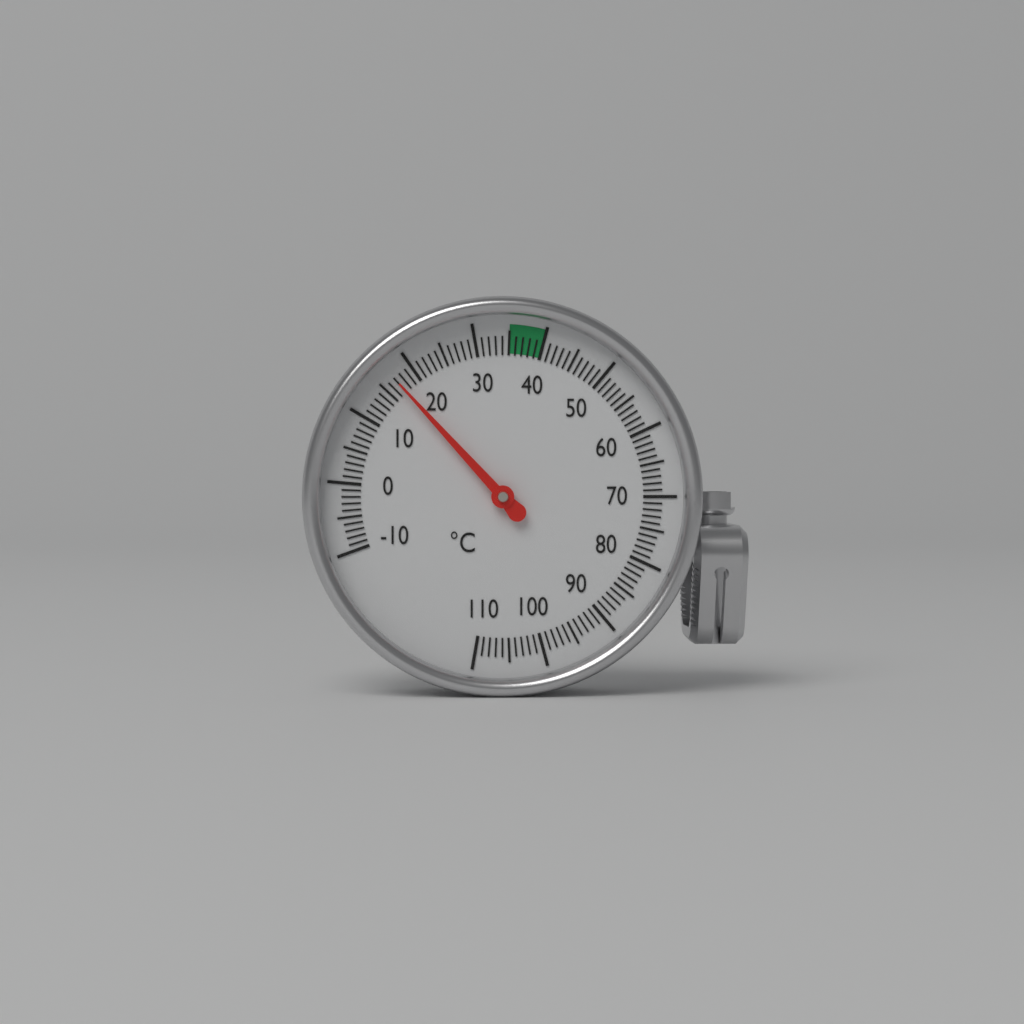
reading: 17 °C
